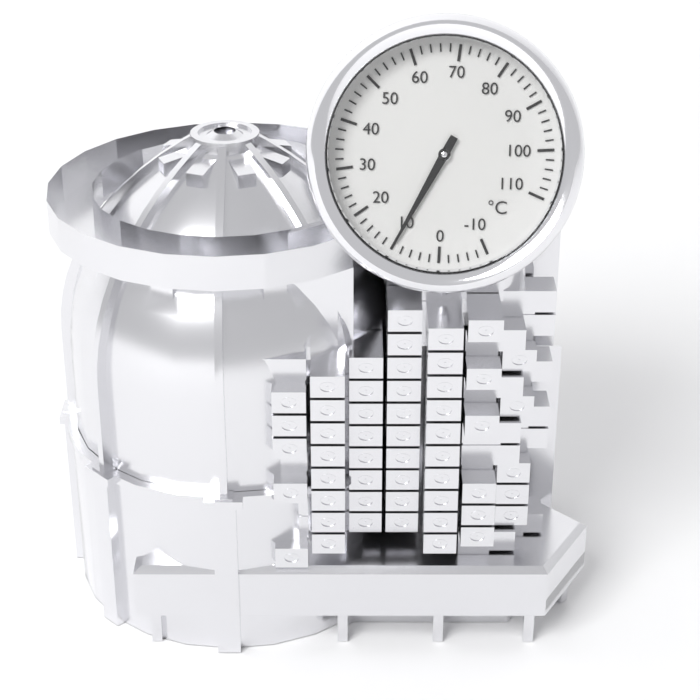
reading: 10 °C
